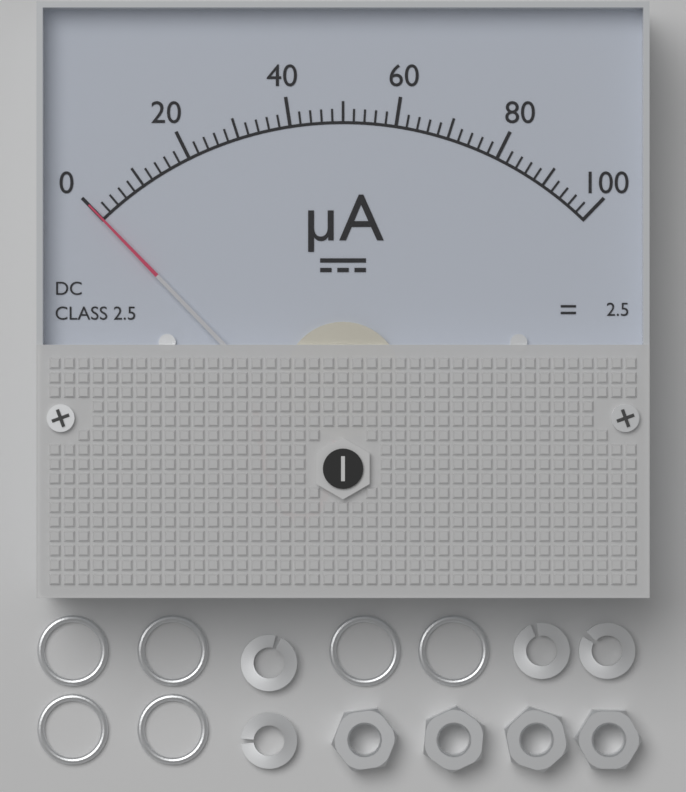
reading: 0 µA
